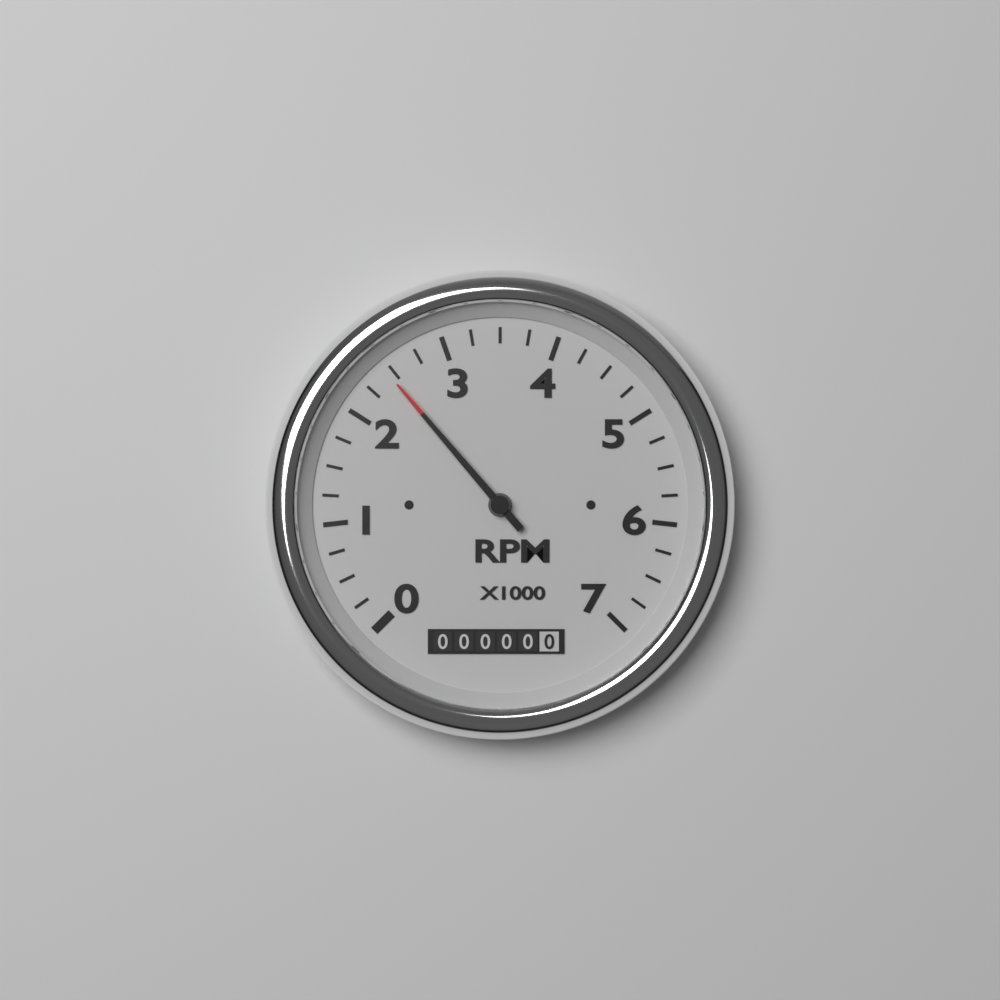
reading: 2450 RPM
